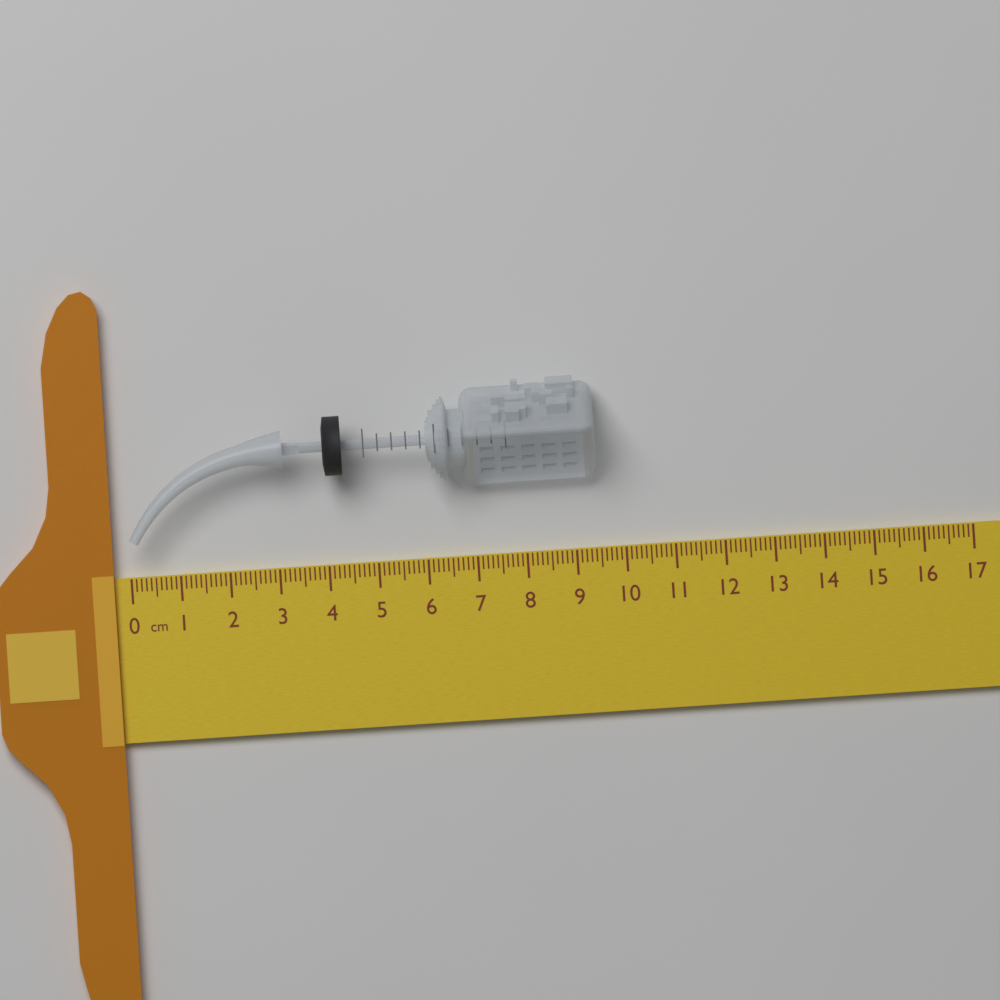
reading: 9.5 cm
